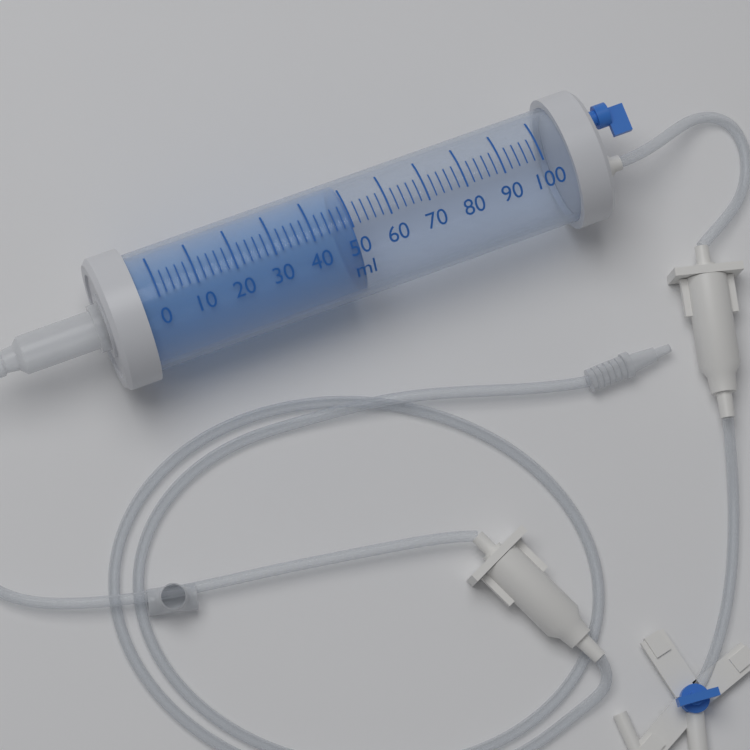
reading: 50 ml
